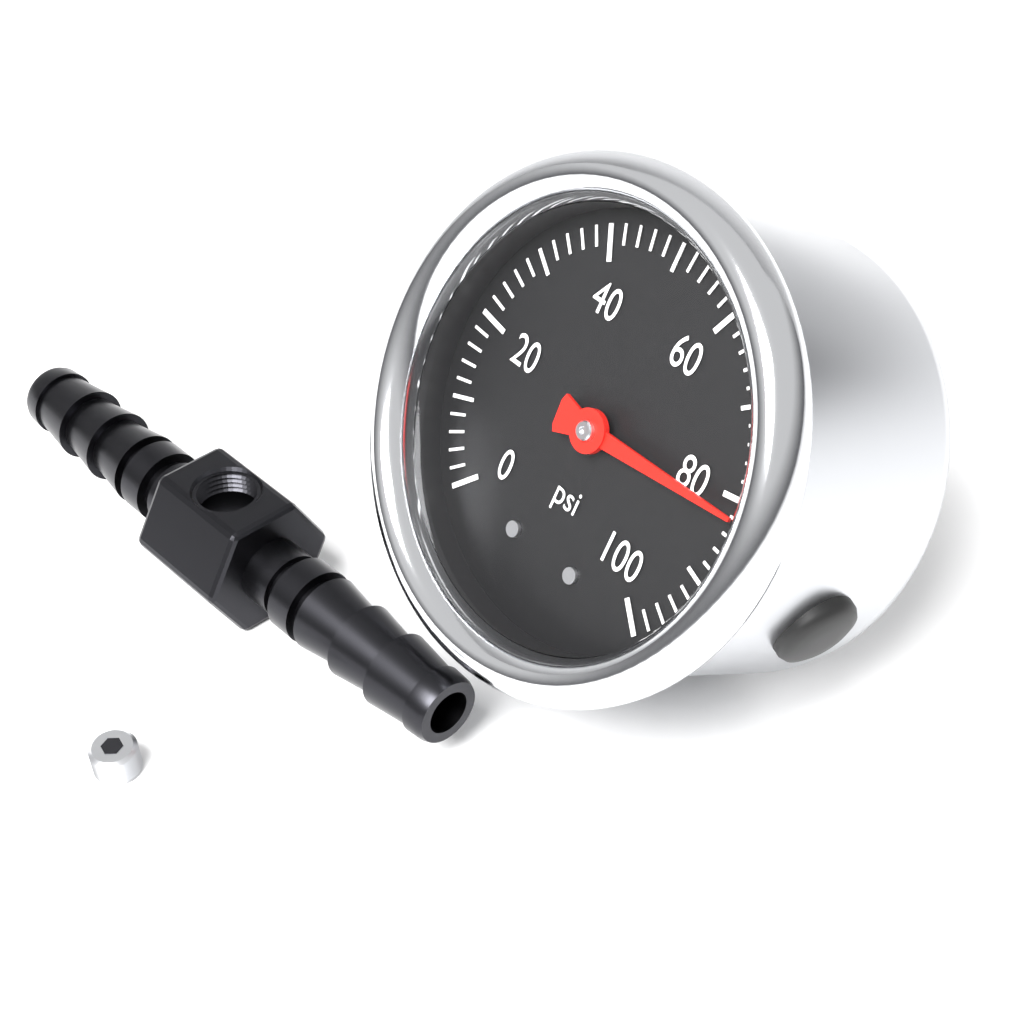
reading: 82 psi
